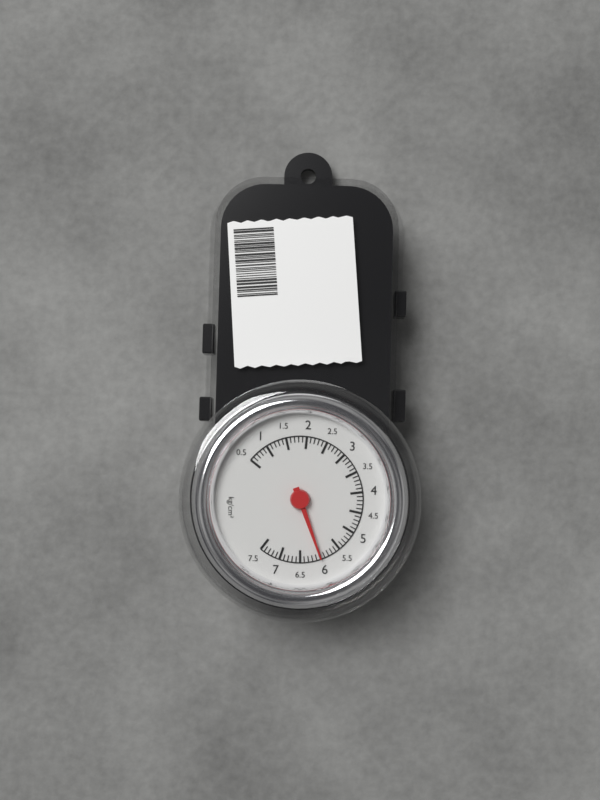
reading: 6.0 kg/cm²
